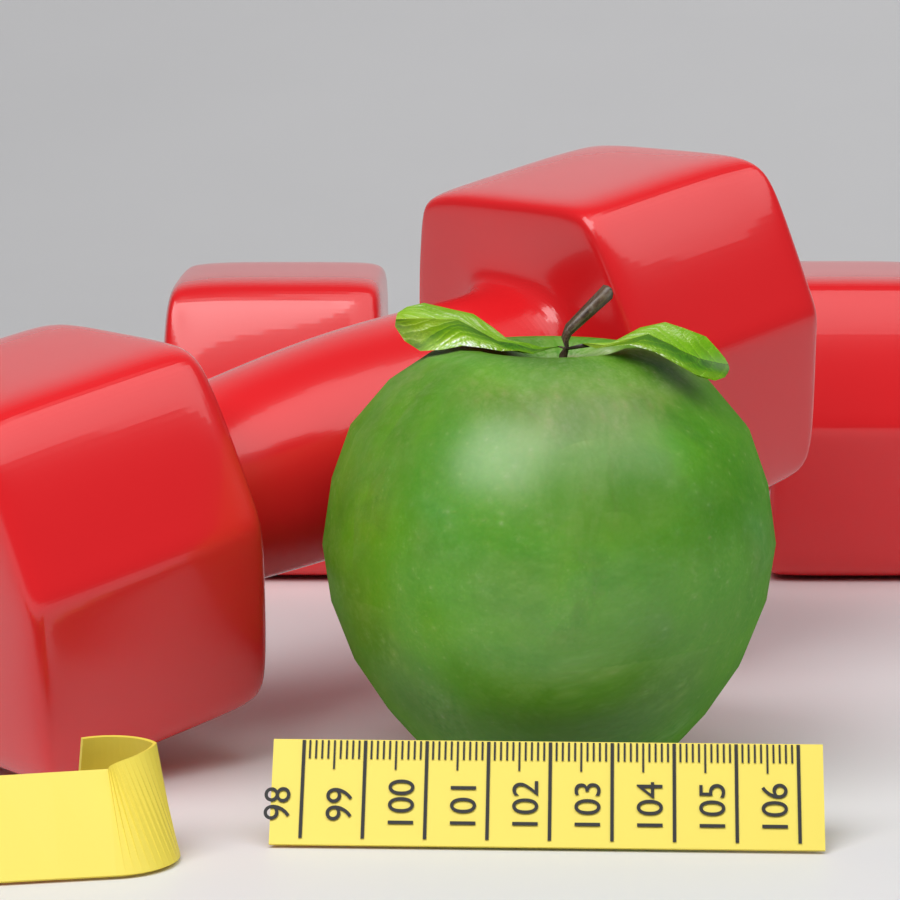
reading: 105.8 (no unit)
